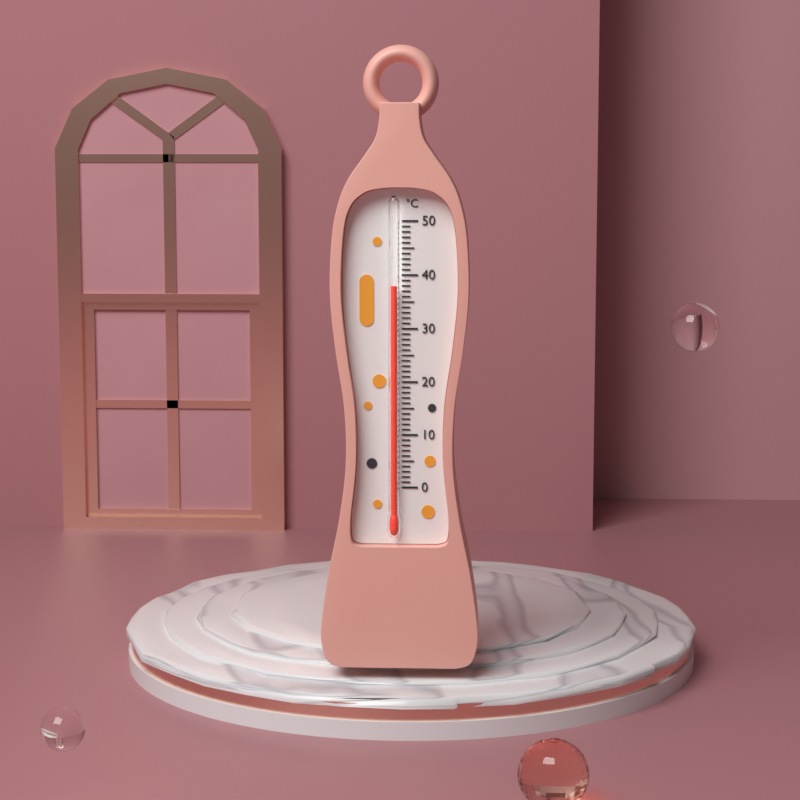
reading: 38 °C
